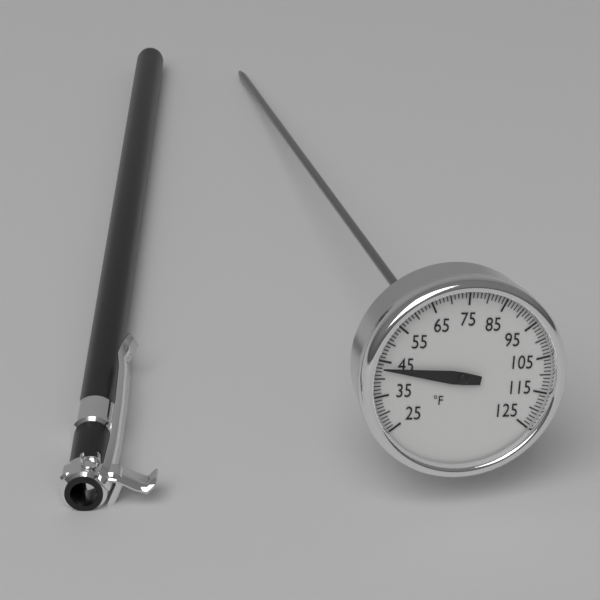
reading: 43 °F
